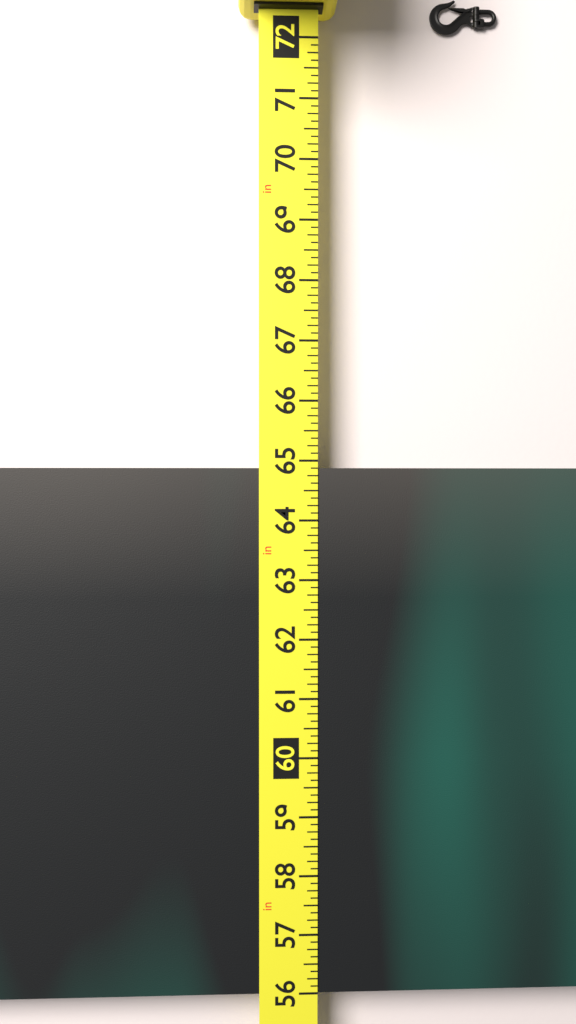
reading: 64.875 in
